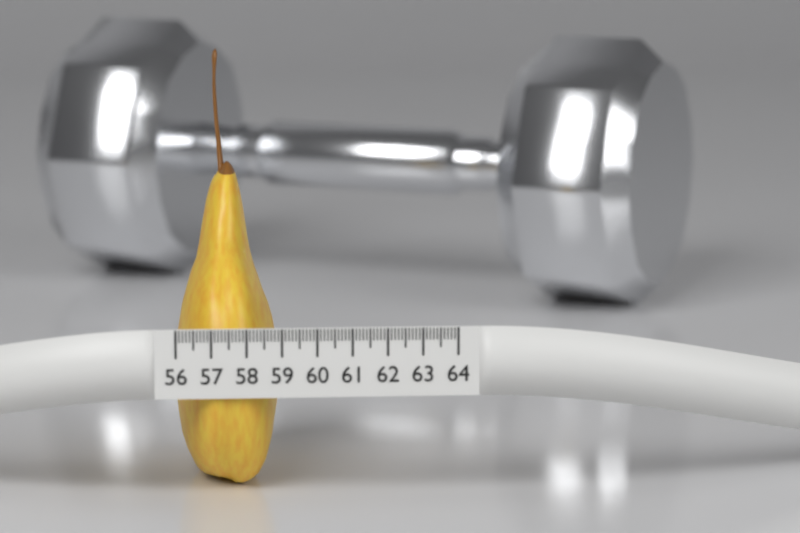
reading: 59.0 (no unit)
